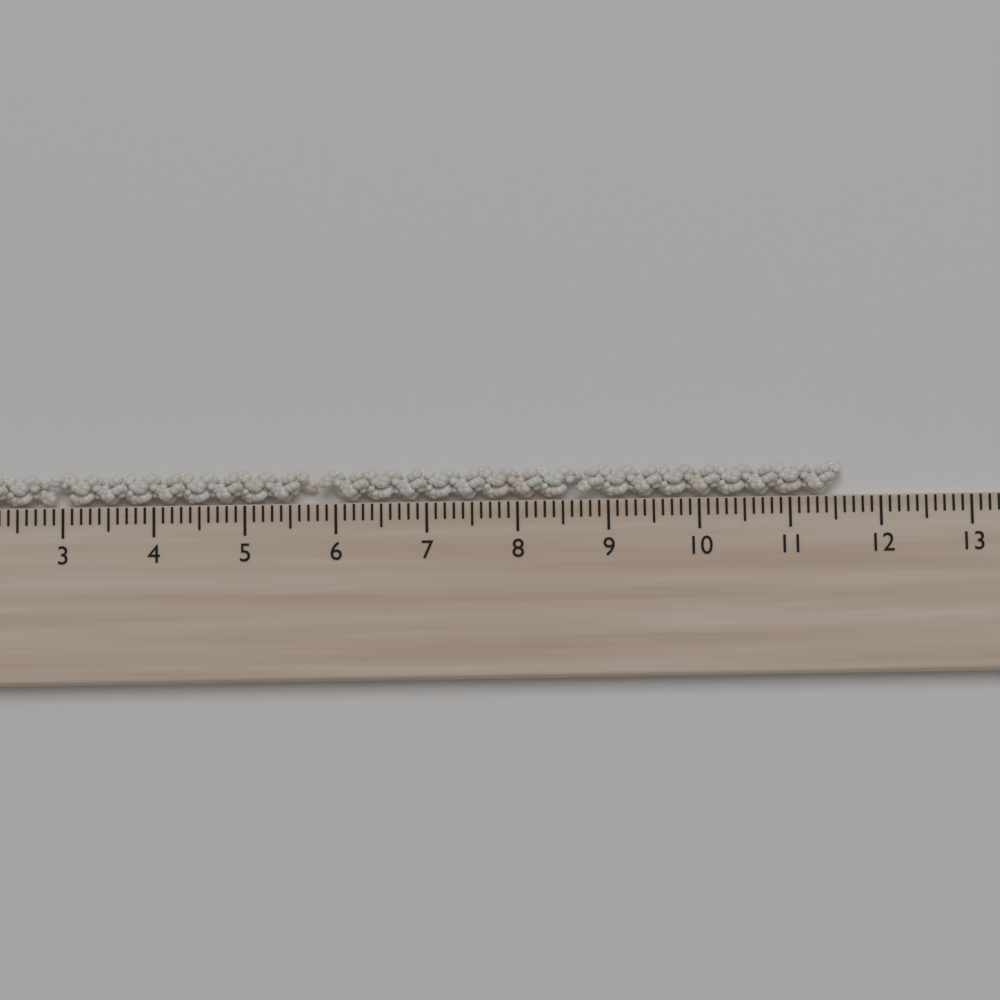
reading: 11.6 cm
